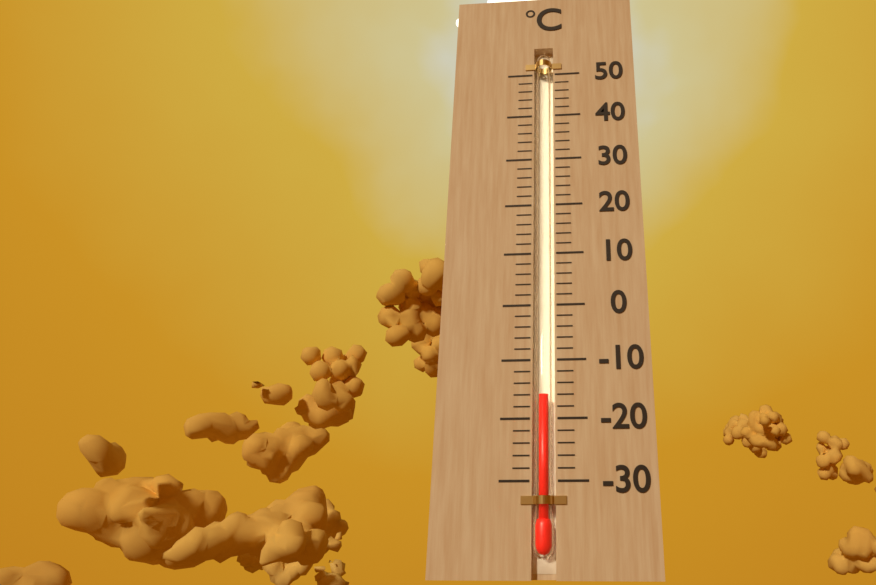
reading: -16 °C
